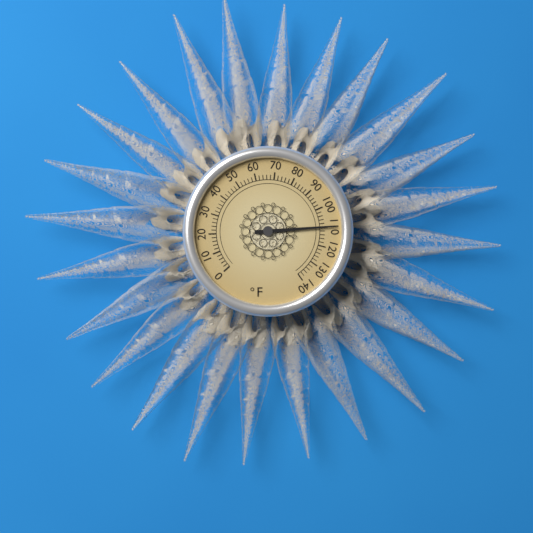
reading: 110 °F
